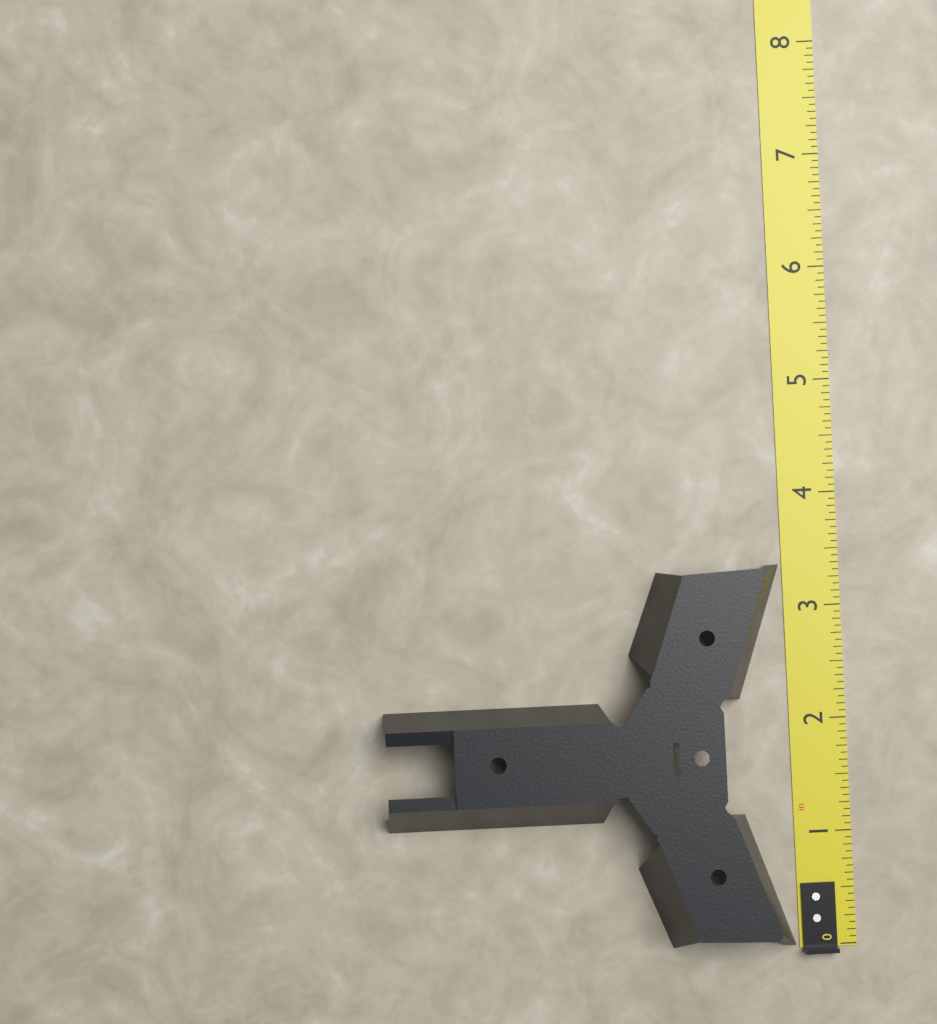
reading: 3.3750 in
